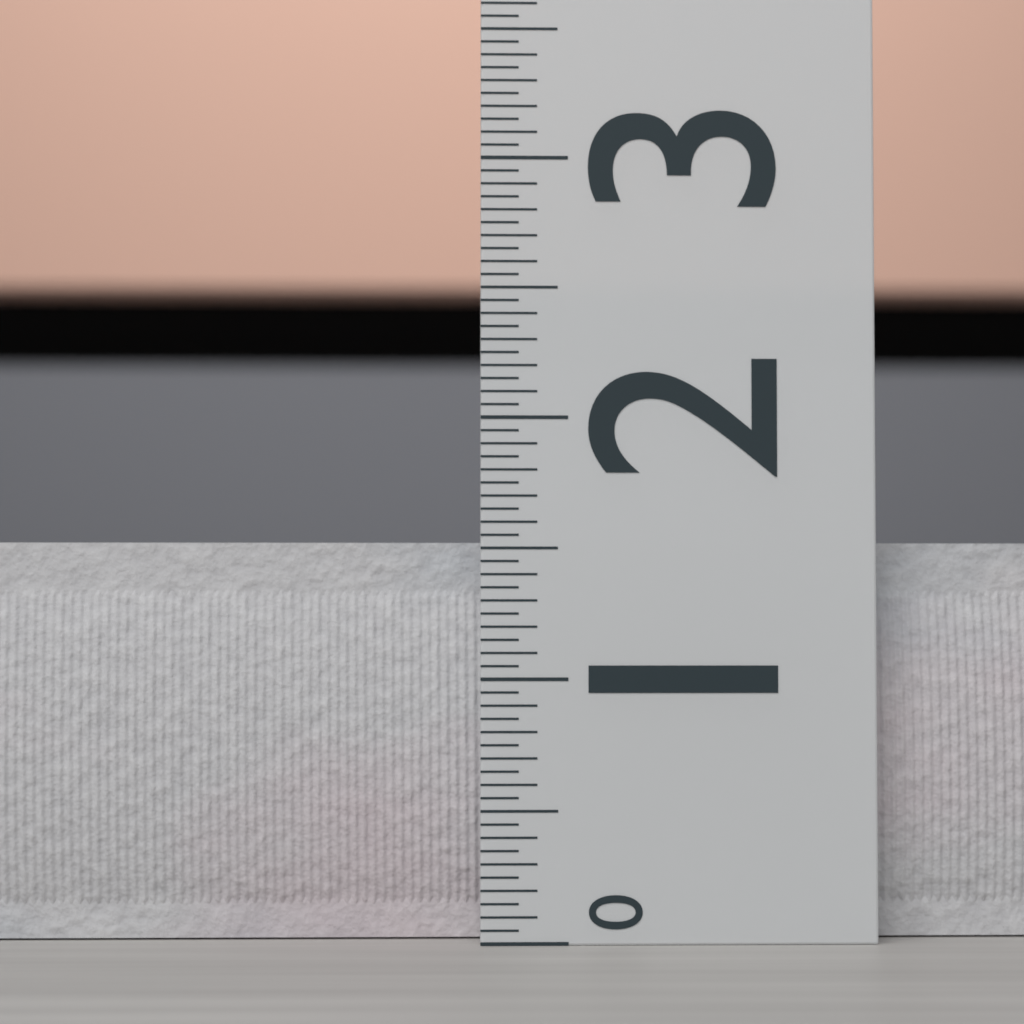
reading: 1.55 (no unit)
